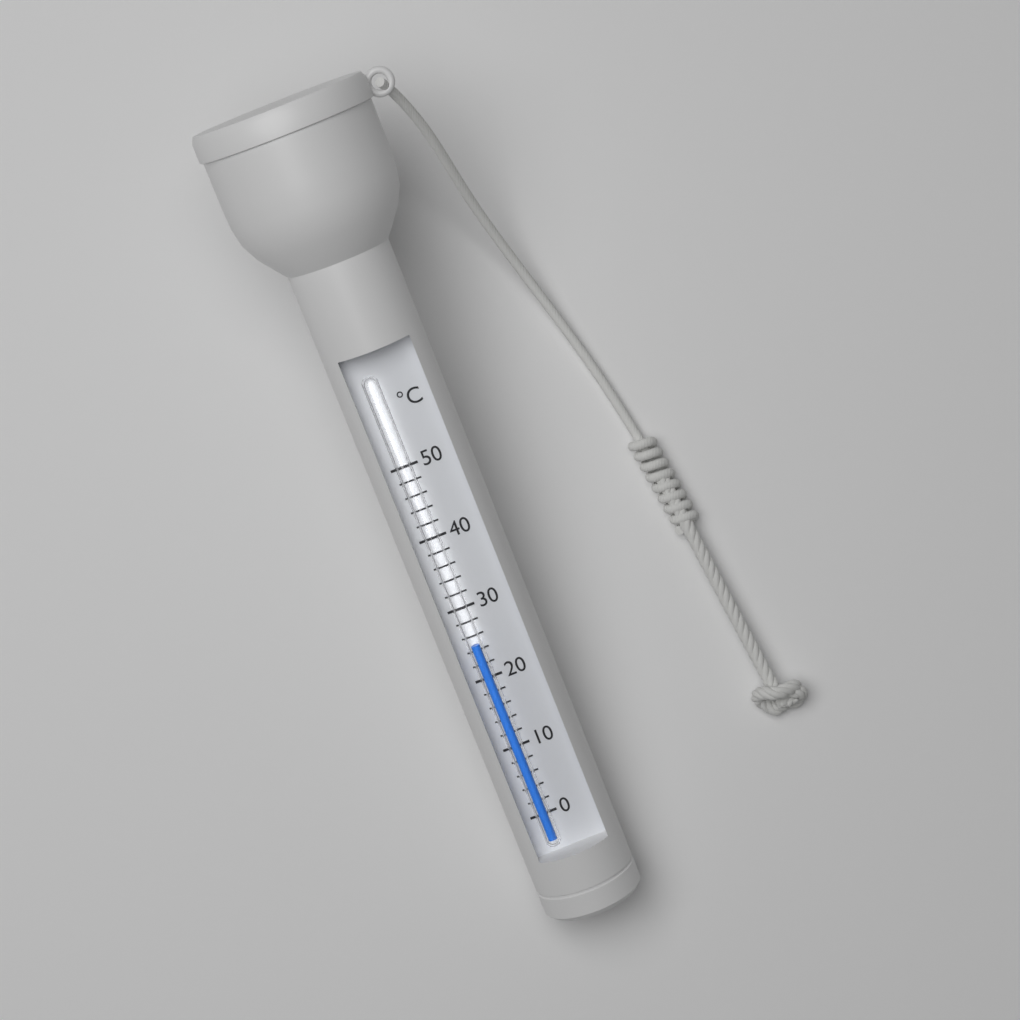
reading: 25 °C
